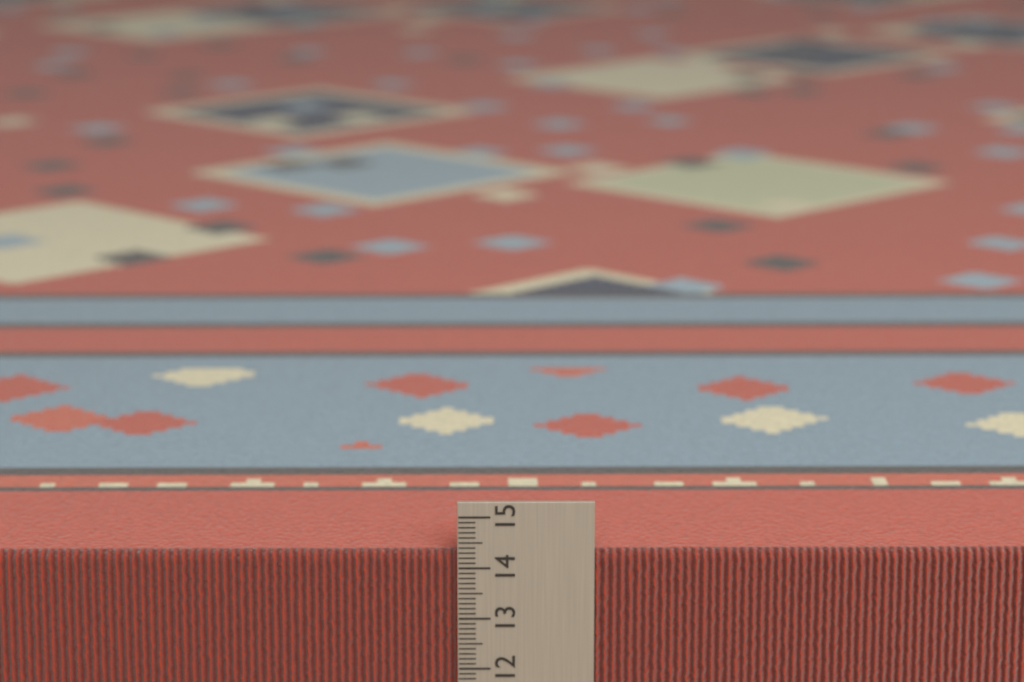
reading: 14.3 cm
